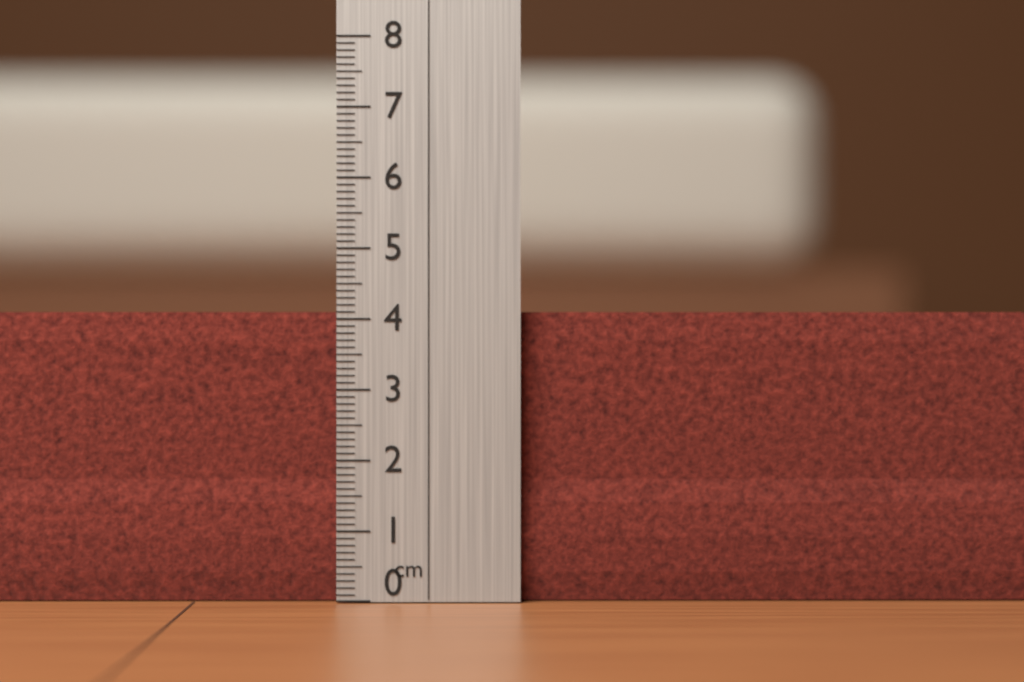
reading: 4.1 cm
